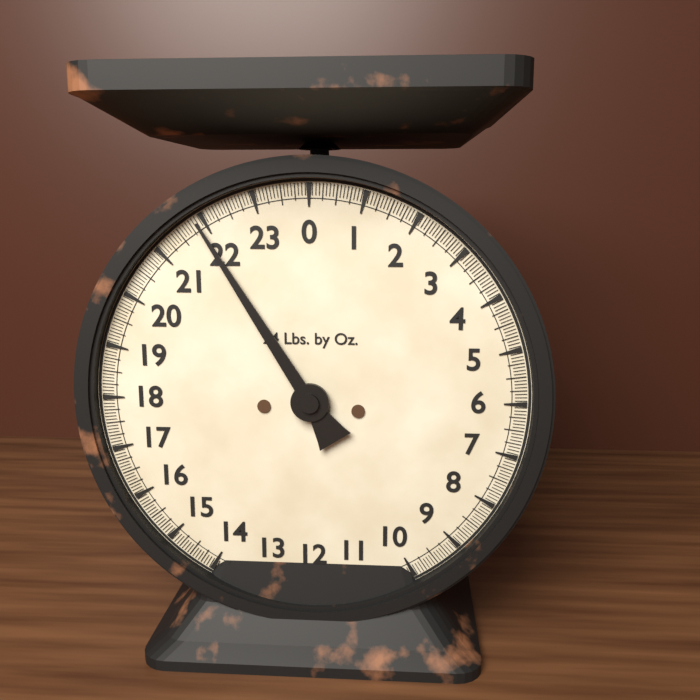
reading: 21.8750 lb
